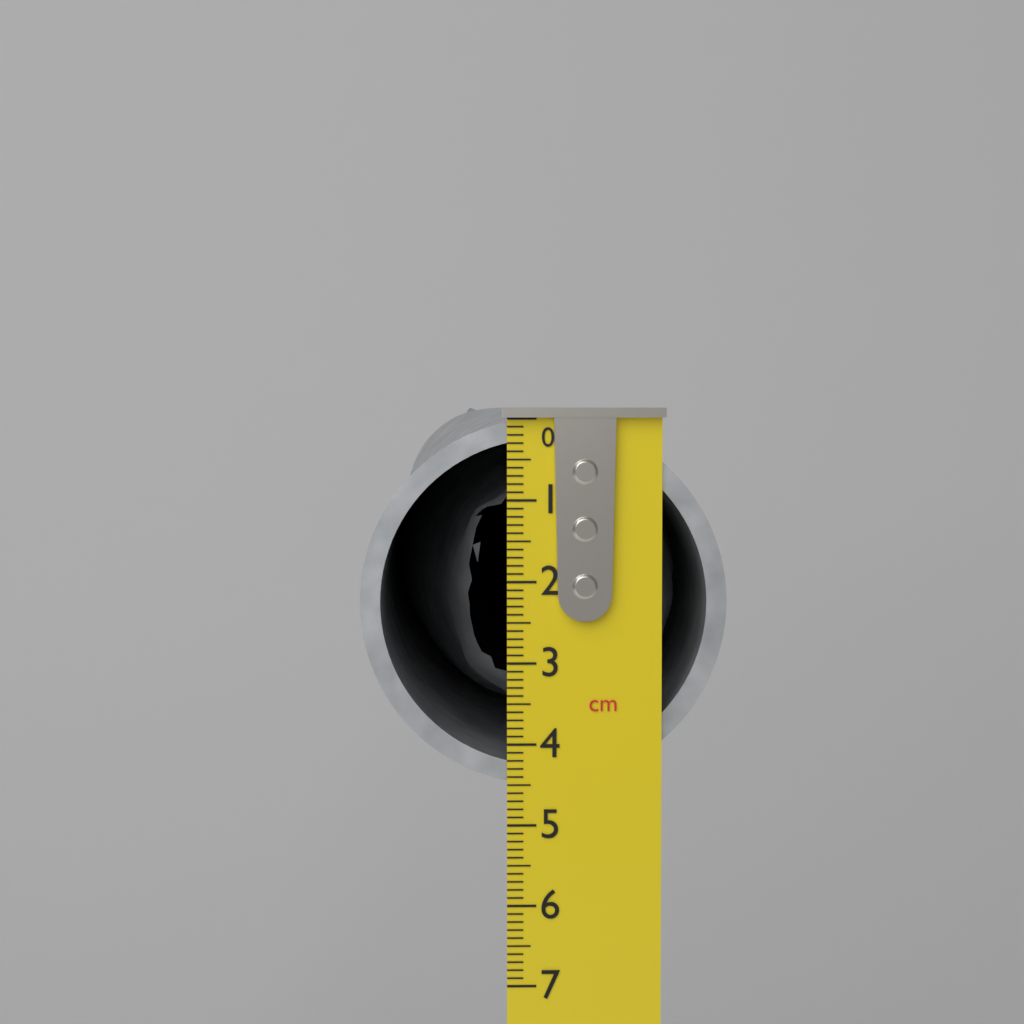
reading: 4.5 cm
